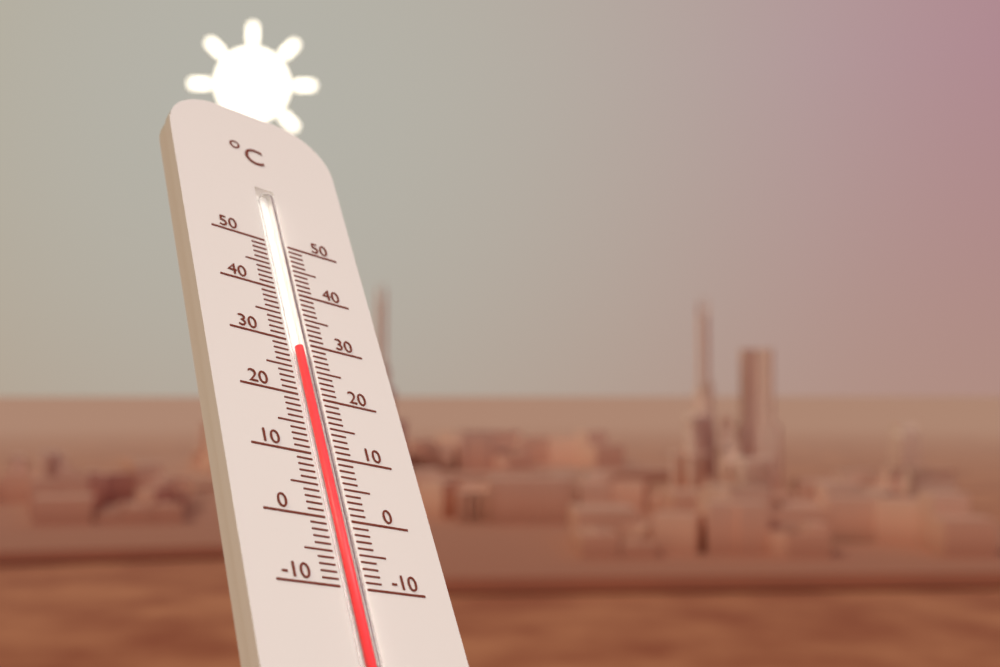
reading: 29 °C
